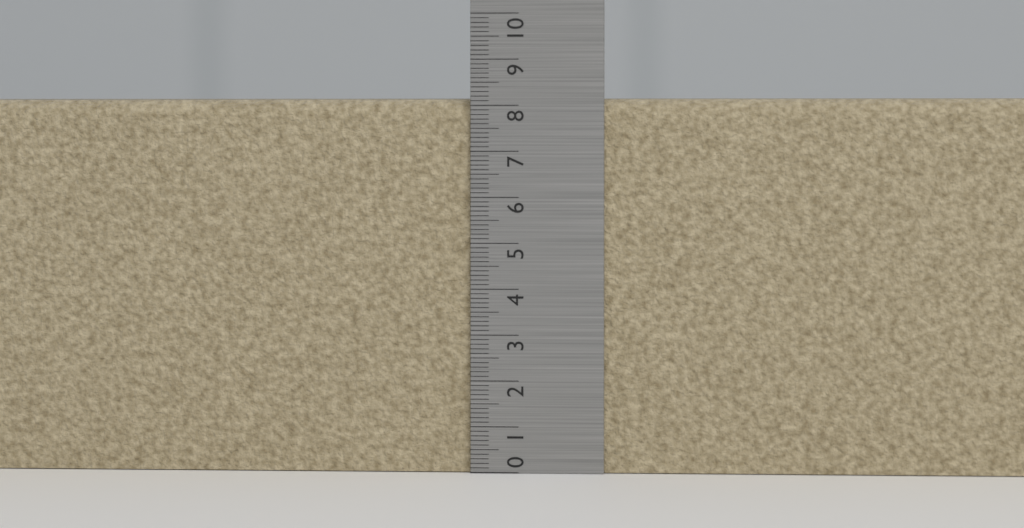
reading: 8.2 (no unit)
